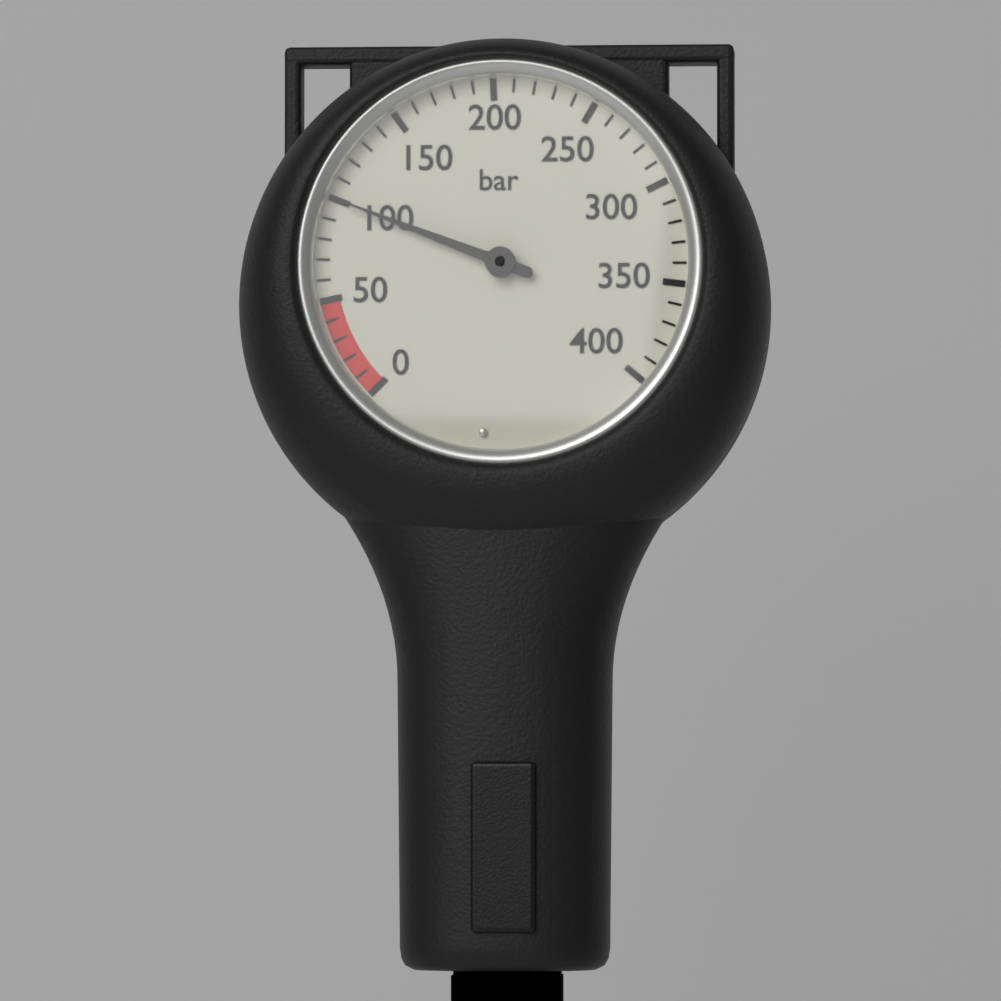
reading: 100 bar
